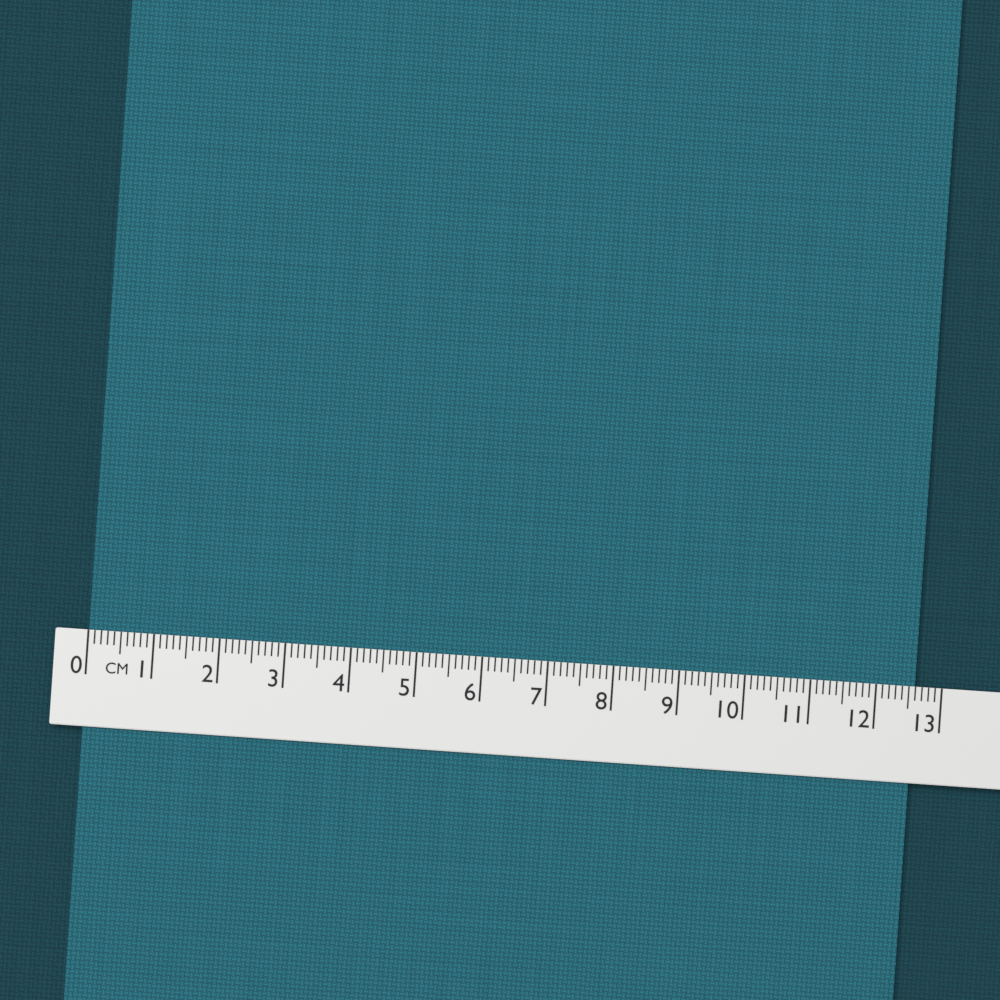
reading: 12.6 cm
